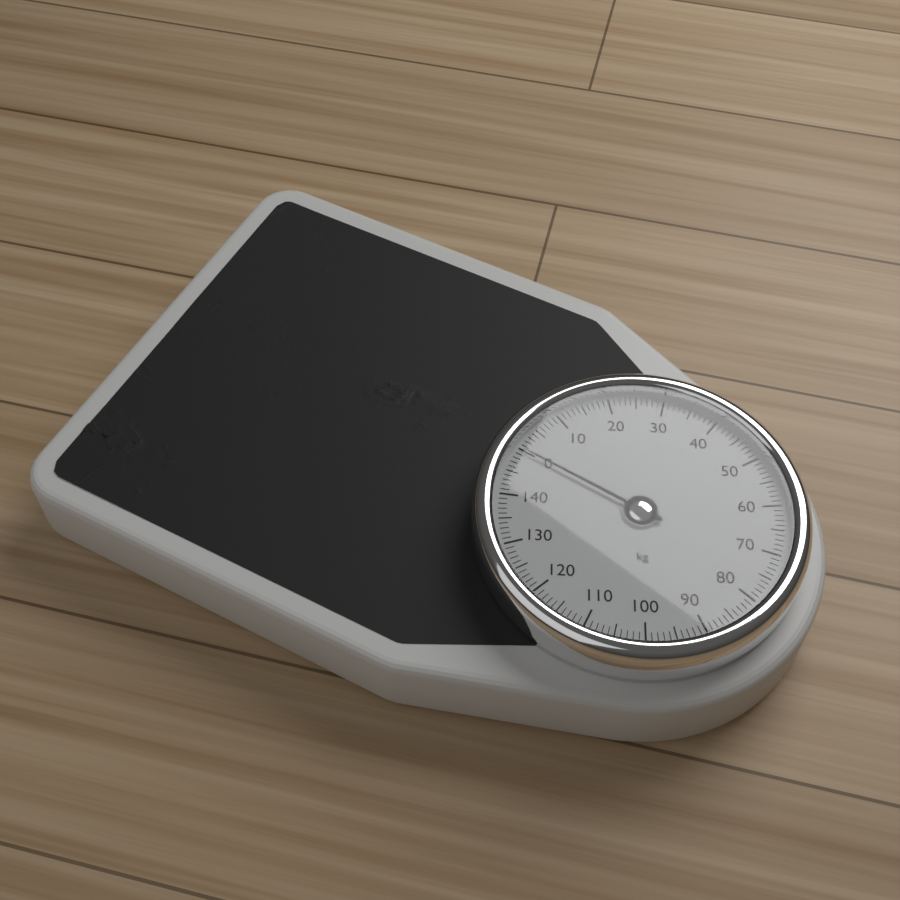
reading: 0 kg
